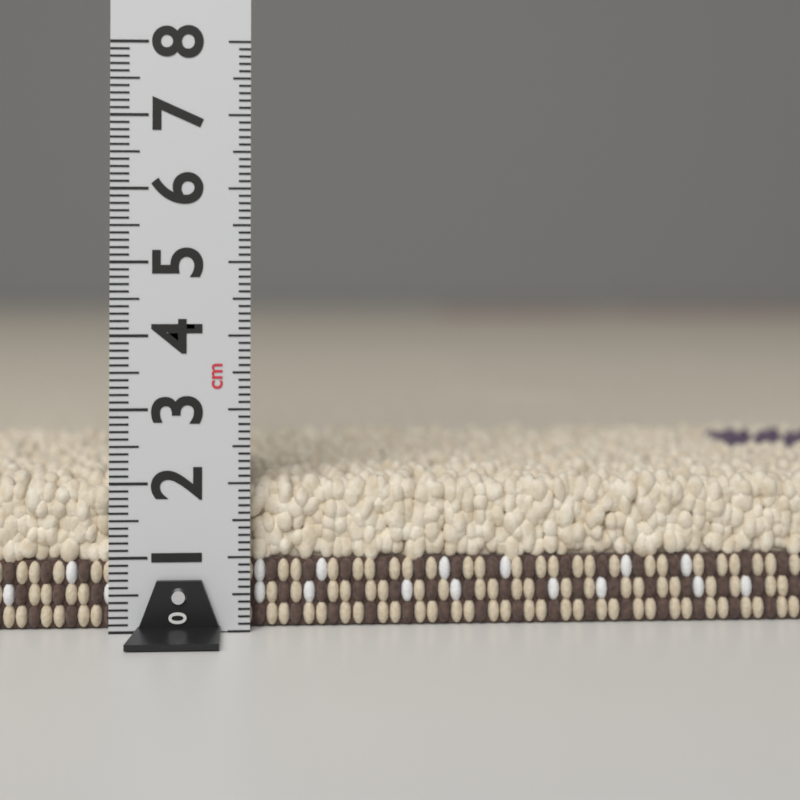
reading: 2.1 cm
